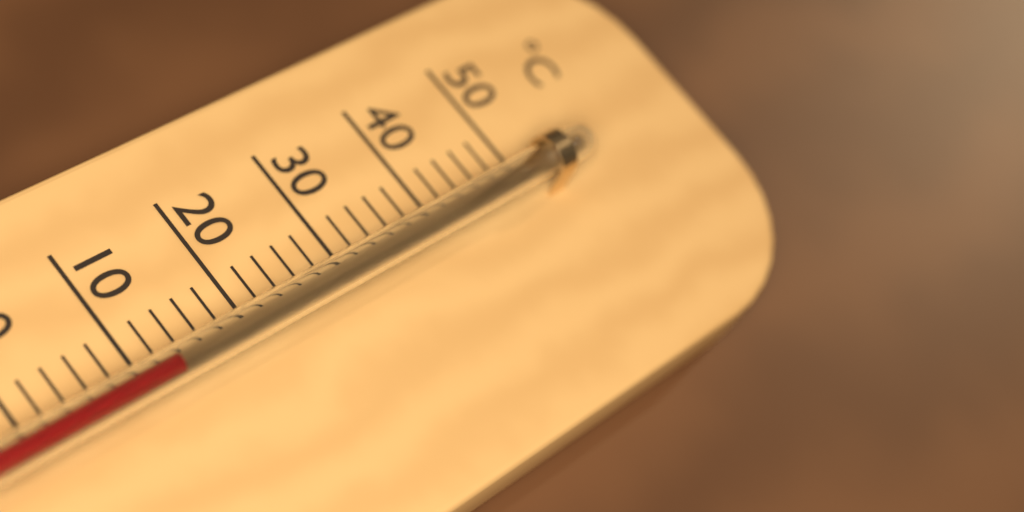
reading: 12 °C
